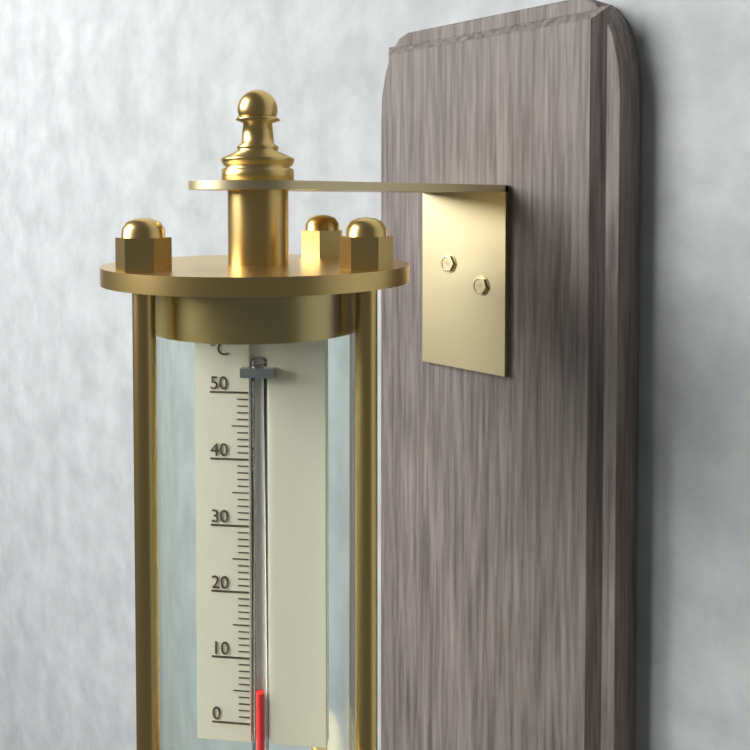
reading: 5 °C
